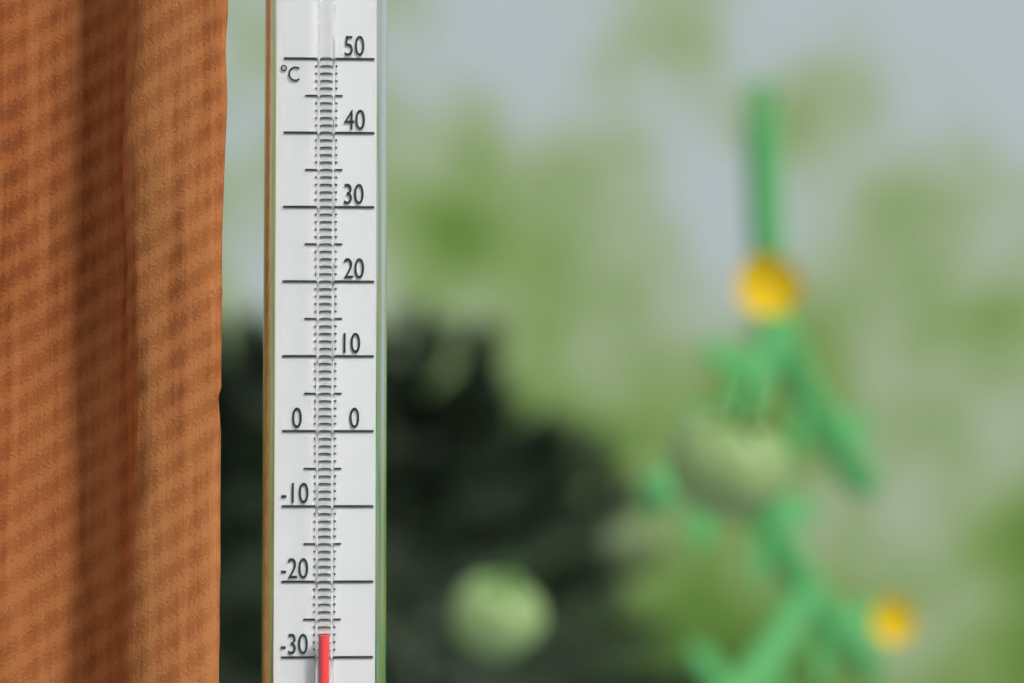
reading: -27 °C
